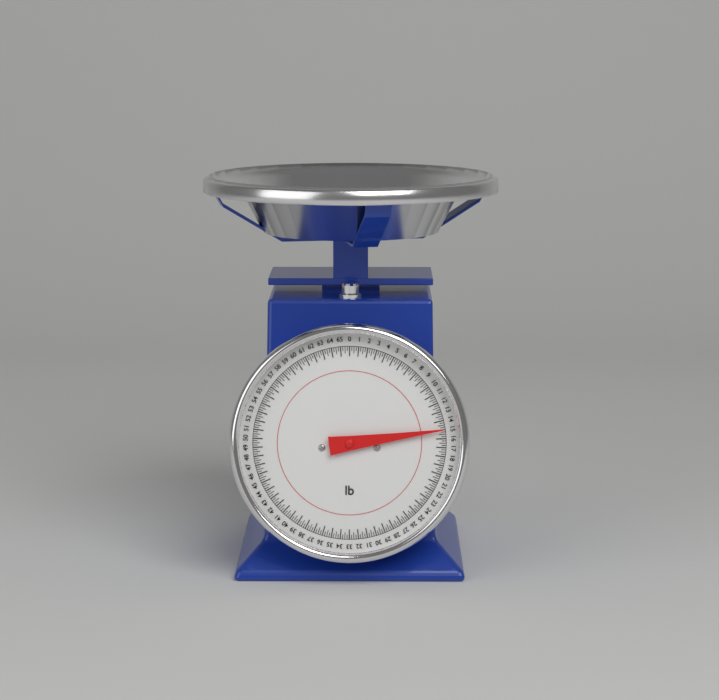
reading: 15.00 lb
